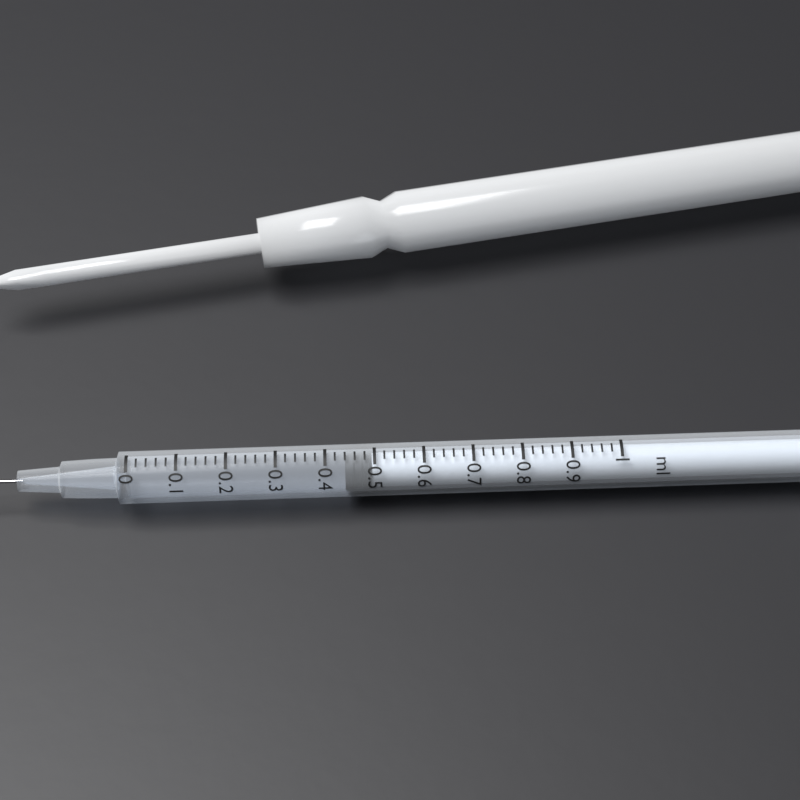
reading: 0.44 ml
